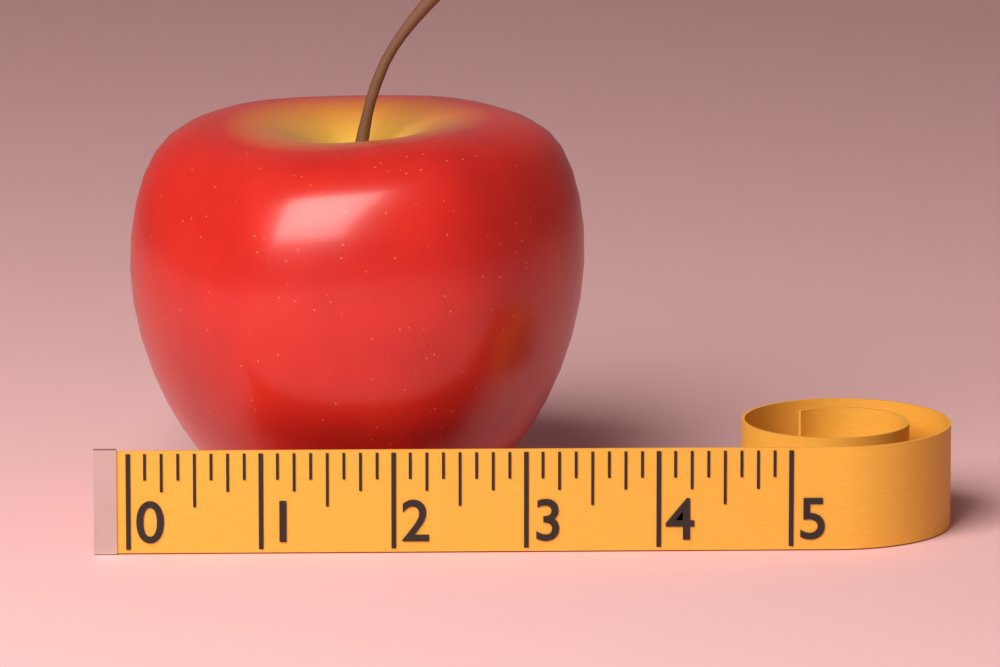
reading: 3.500 (no unit)
